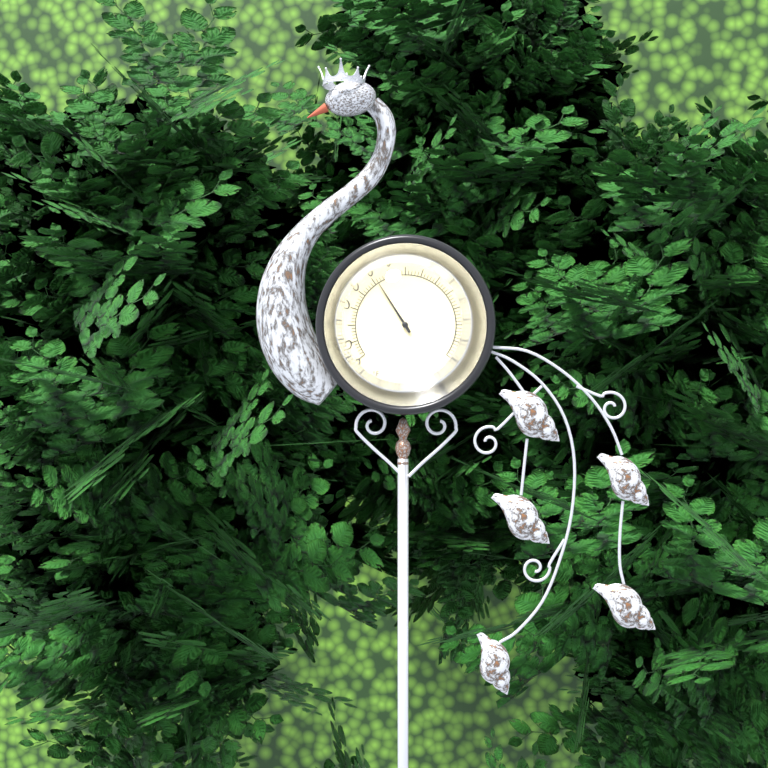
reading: 32 °F
